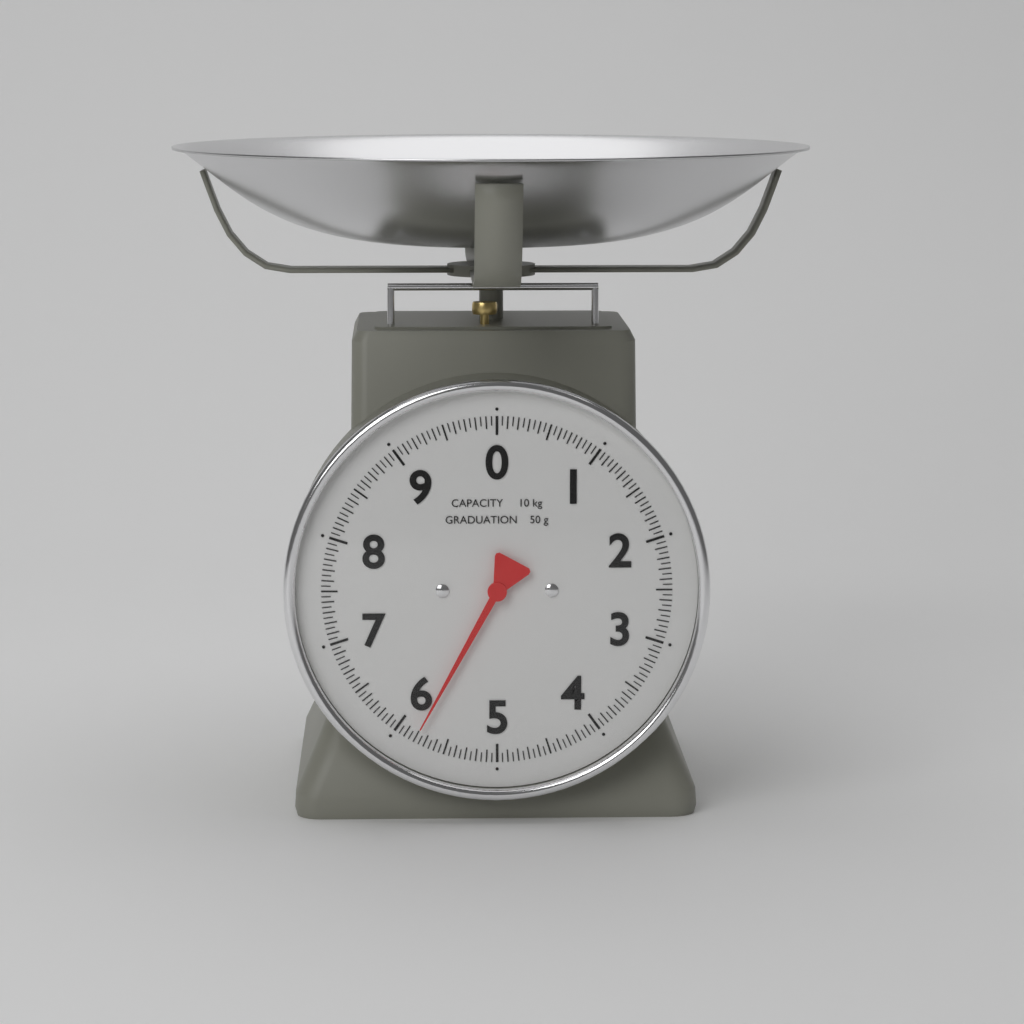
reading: 5.80 kg
